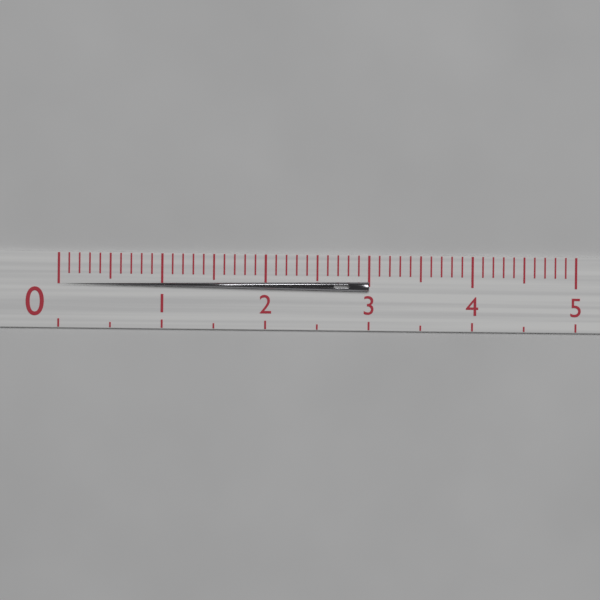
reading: 3.0 (no unit)
